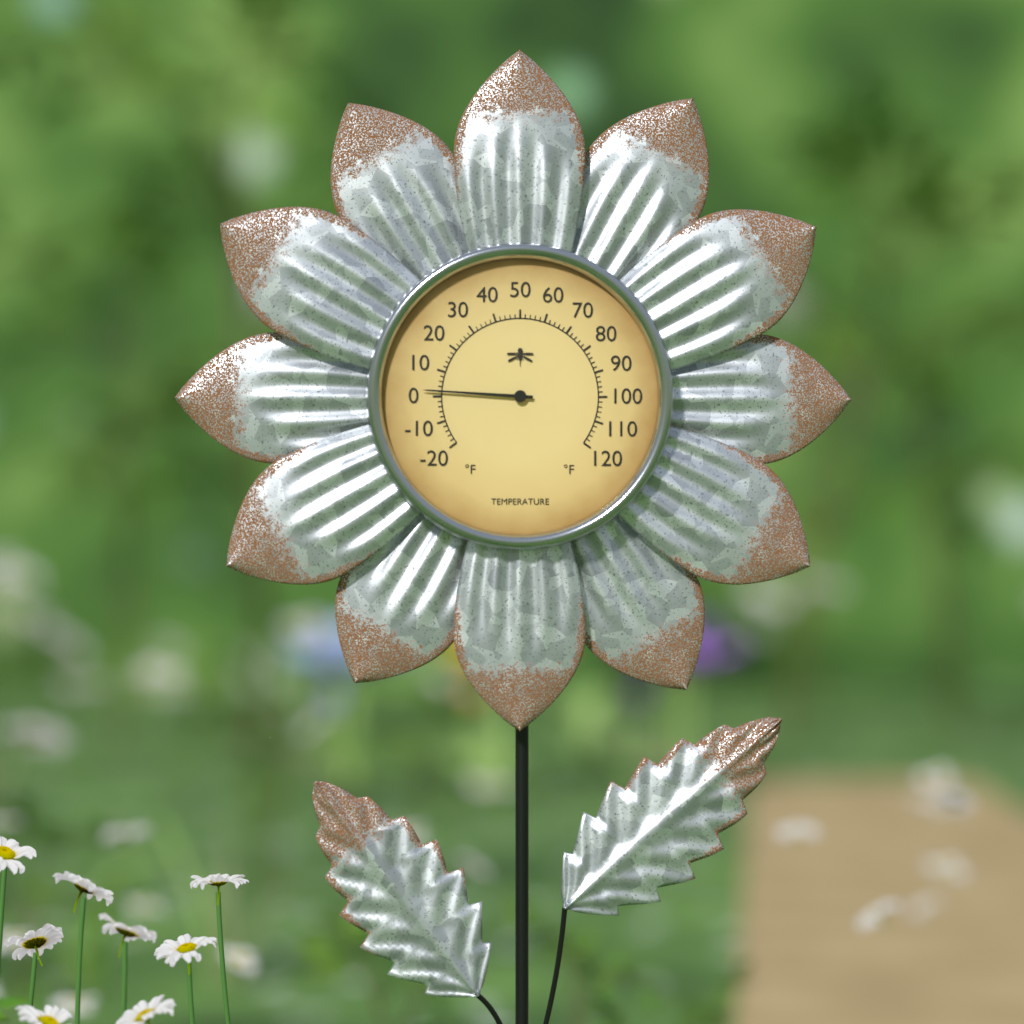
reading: 2 °F
